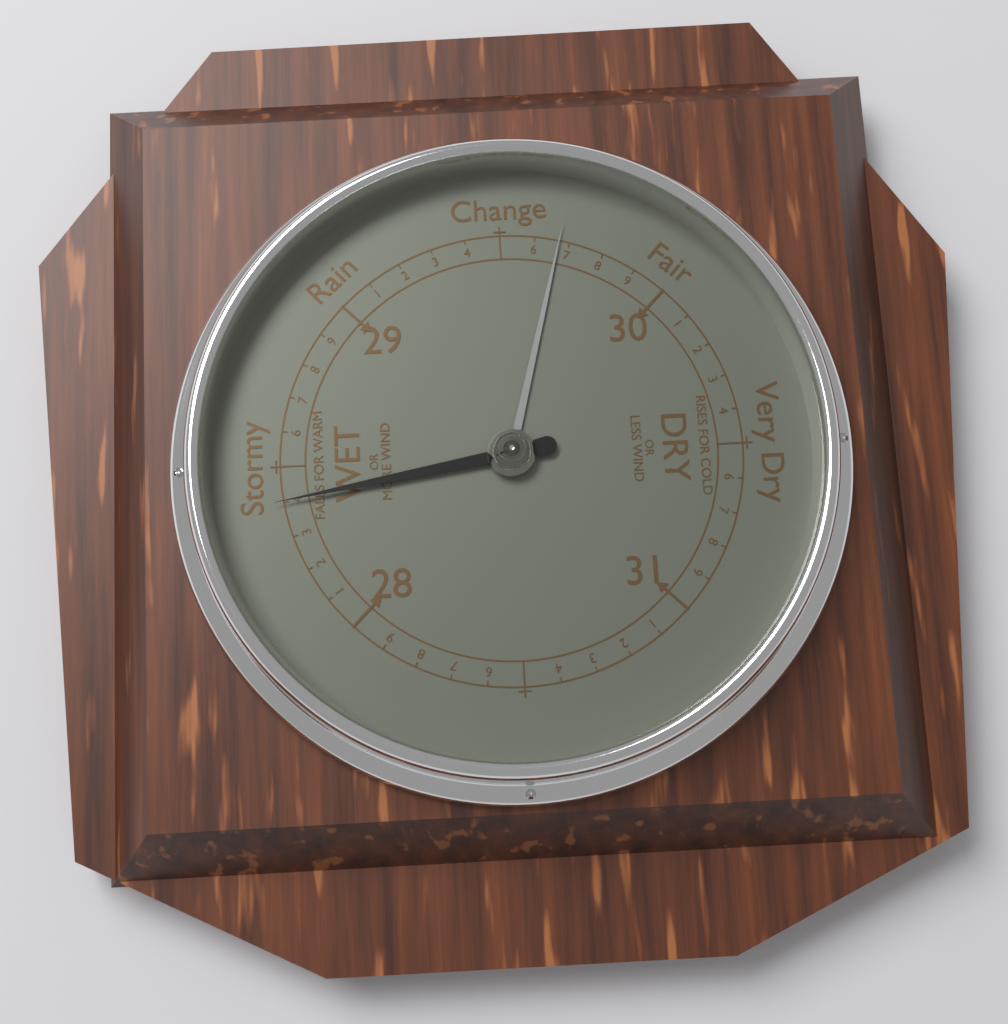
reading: 28.4 inHg
